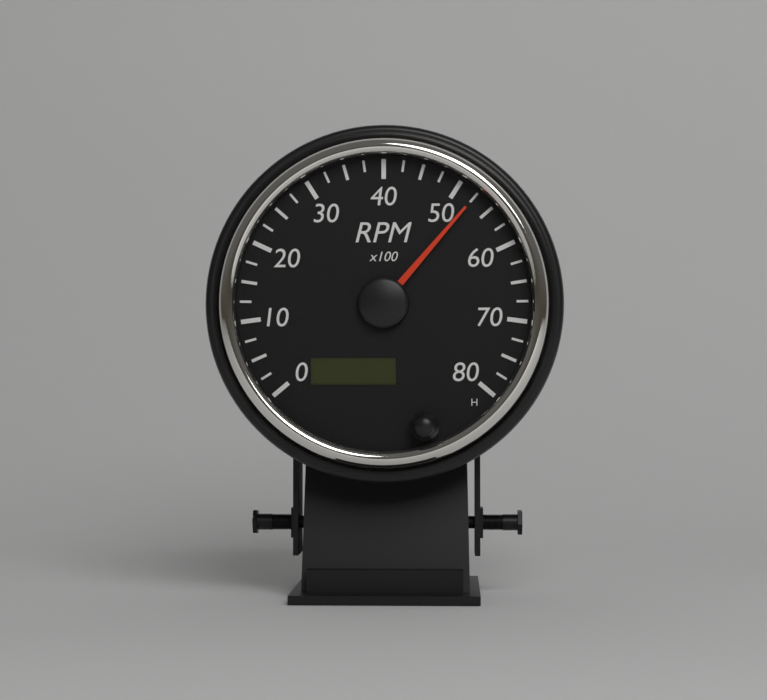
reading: 5250 RPM
